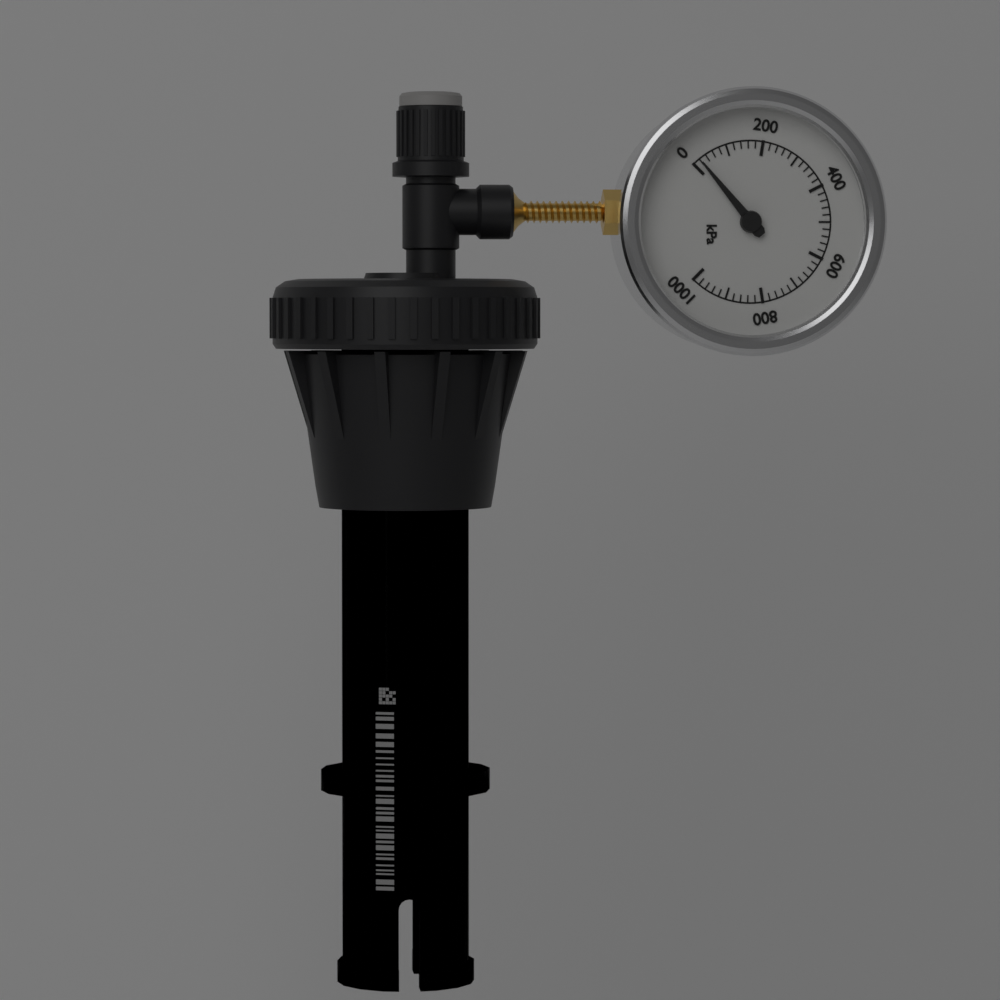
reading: 20 kPa
